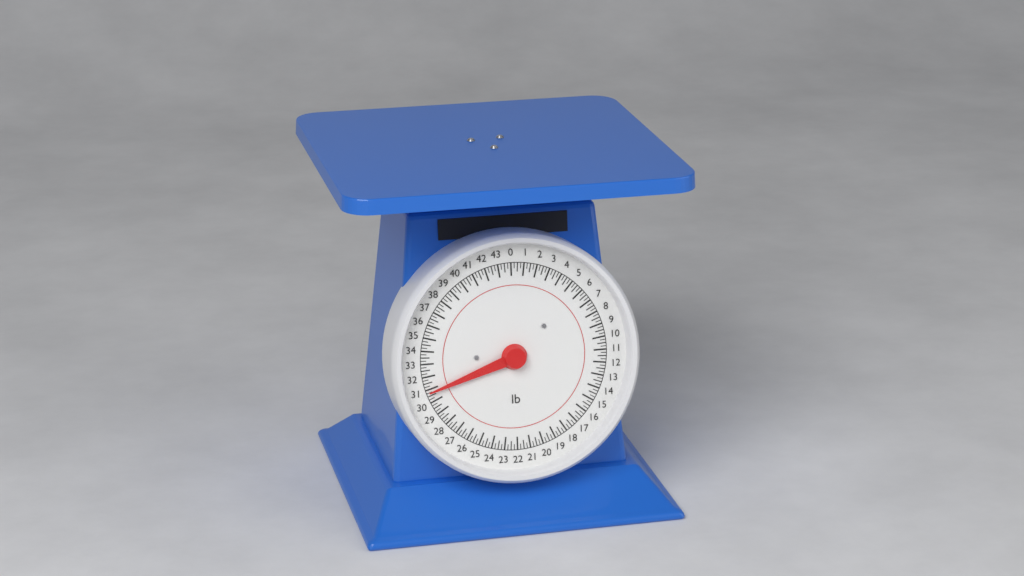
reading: 30.75 lb
